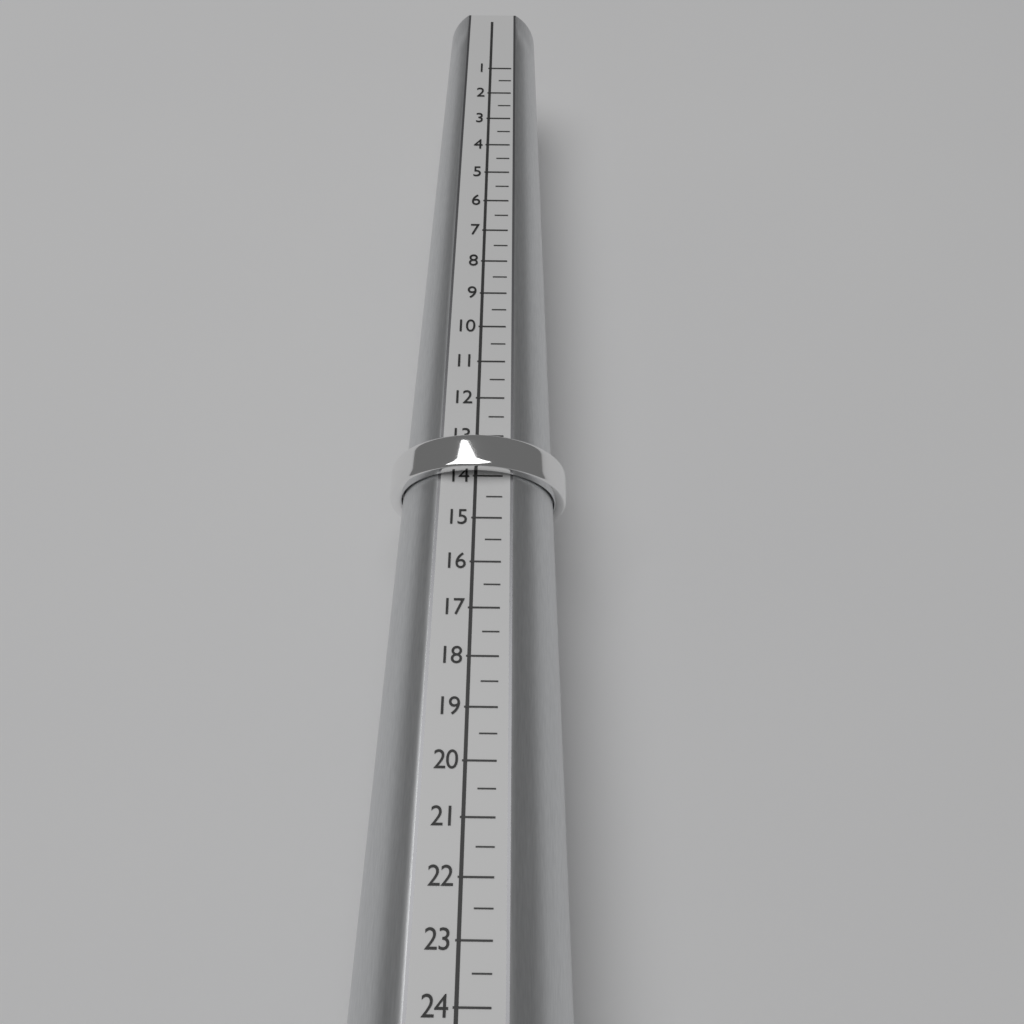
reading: 14.0 (no unit)
